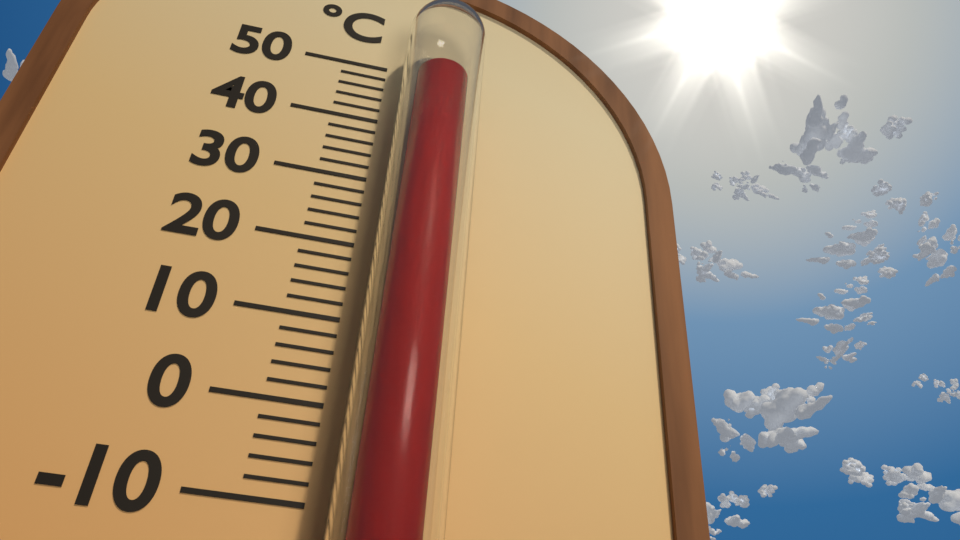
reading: 44 °C
